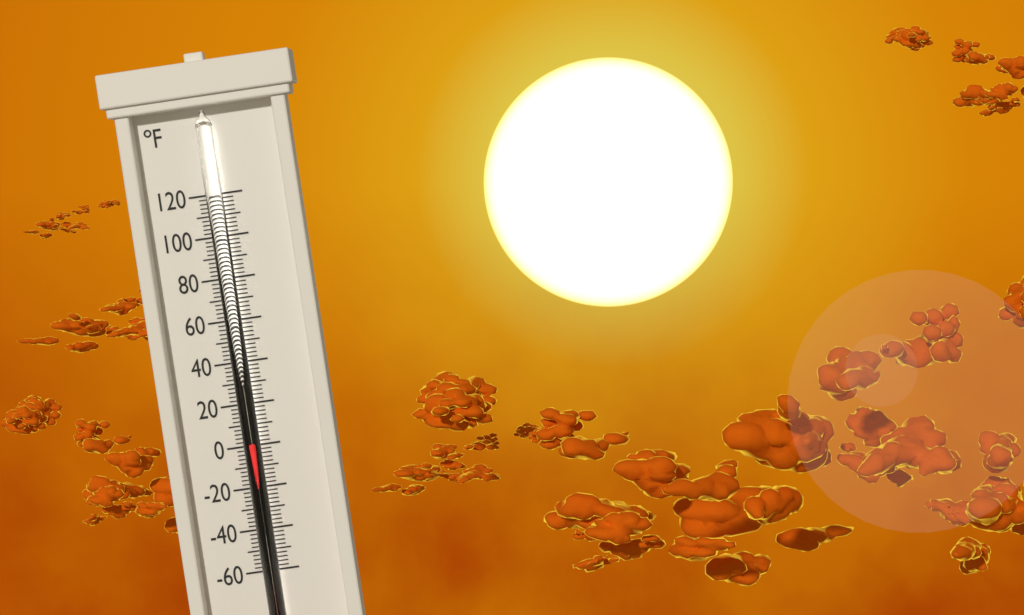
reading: 2 °F
